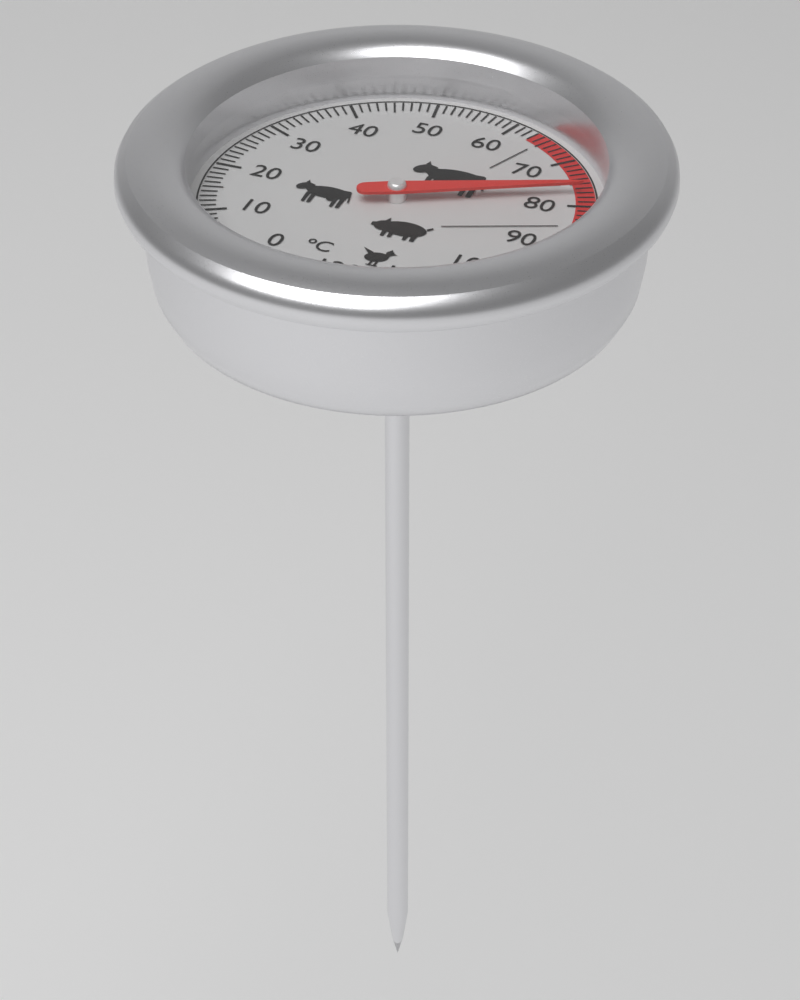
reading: 77 °C
